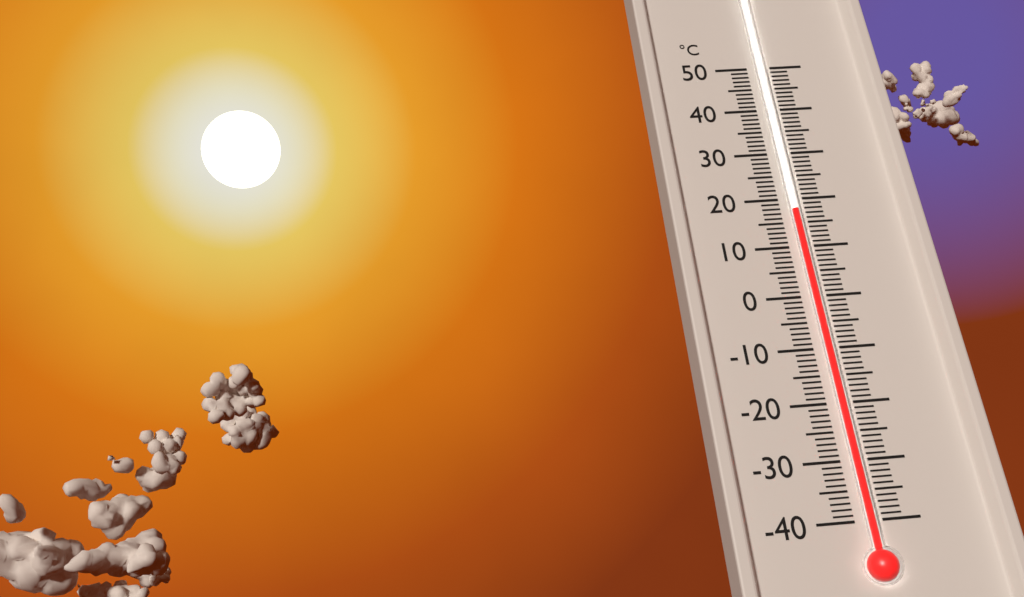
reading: 17 °C
